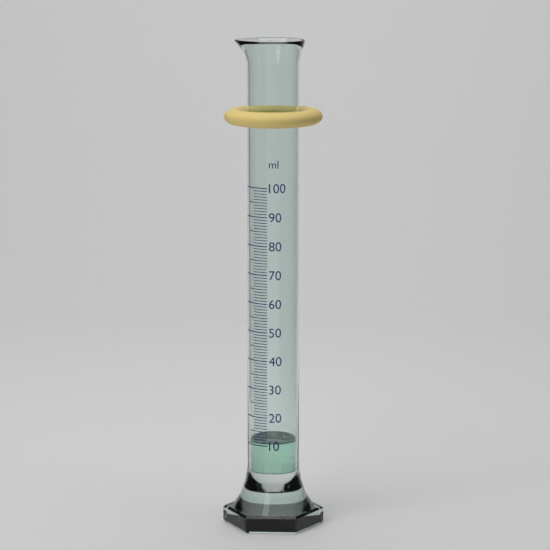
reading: 11 ml
